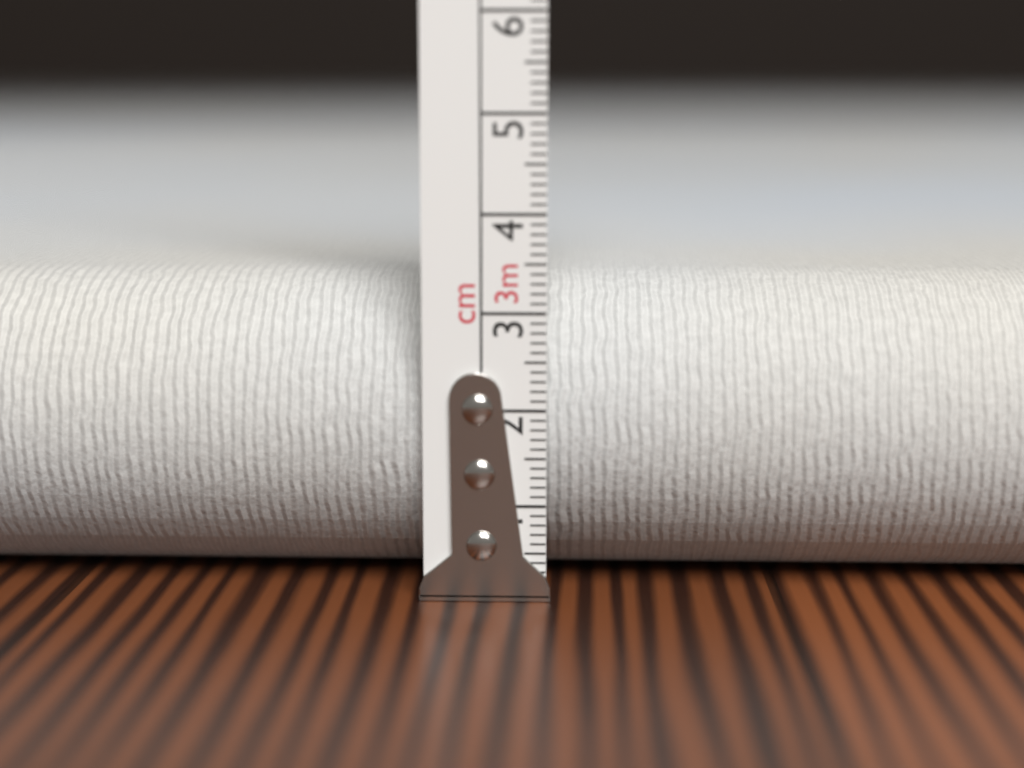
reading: 3.3 cm
